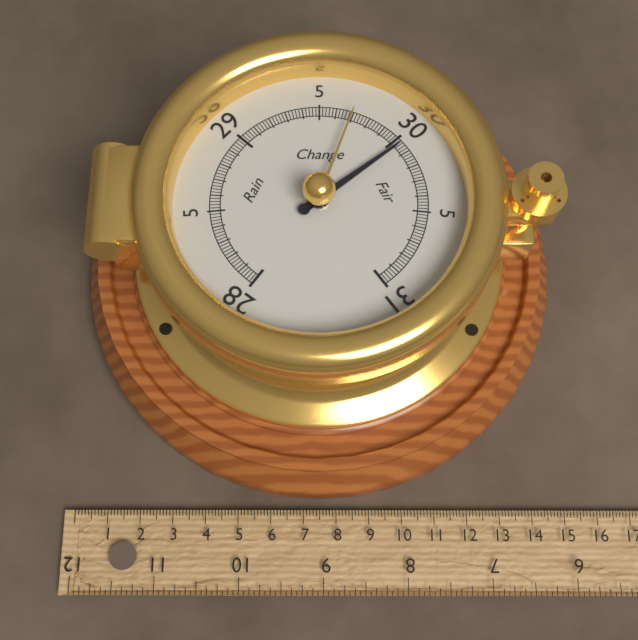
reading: 30.04 inHg
